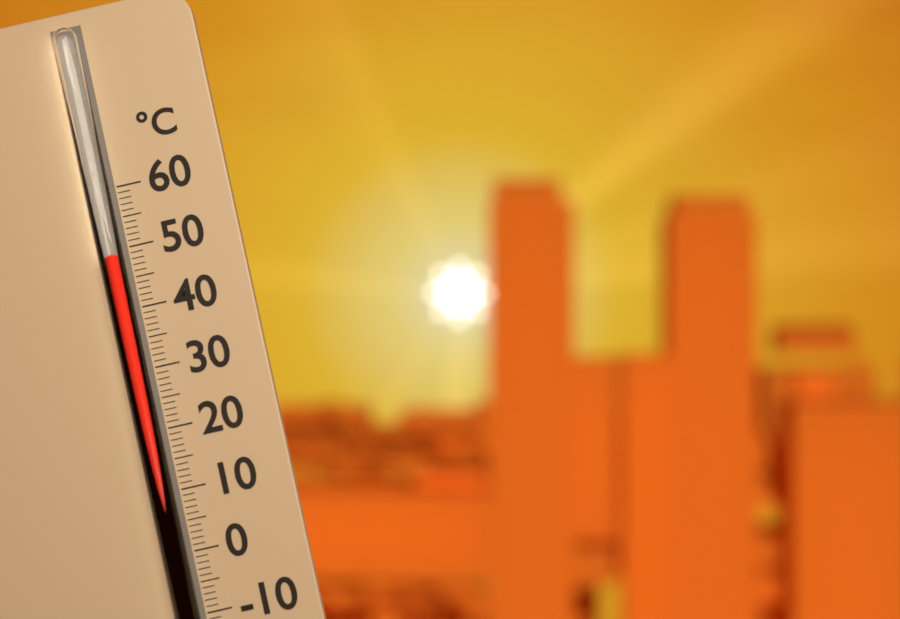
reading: 49 °C
